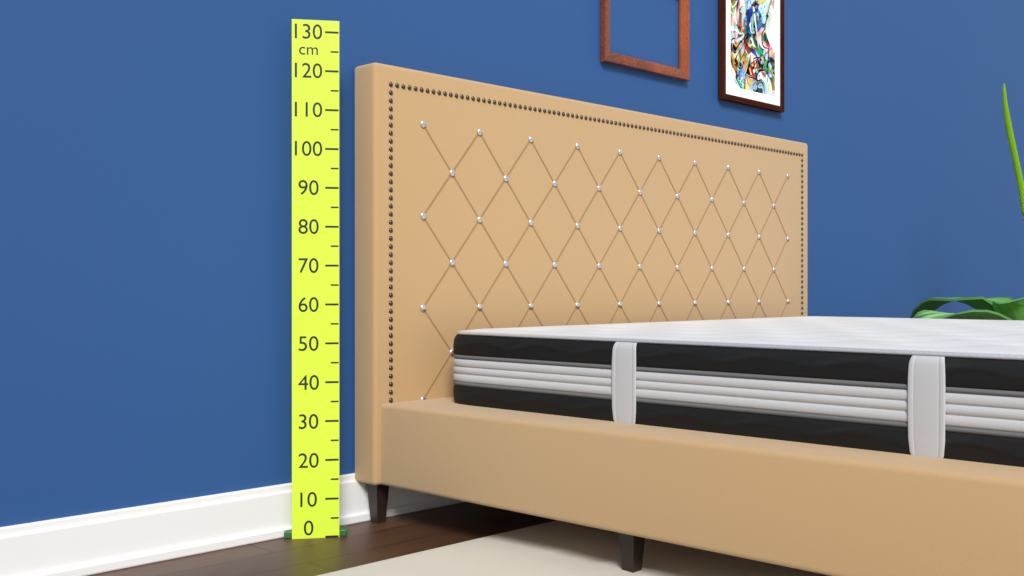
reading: 125 cm
